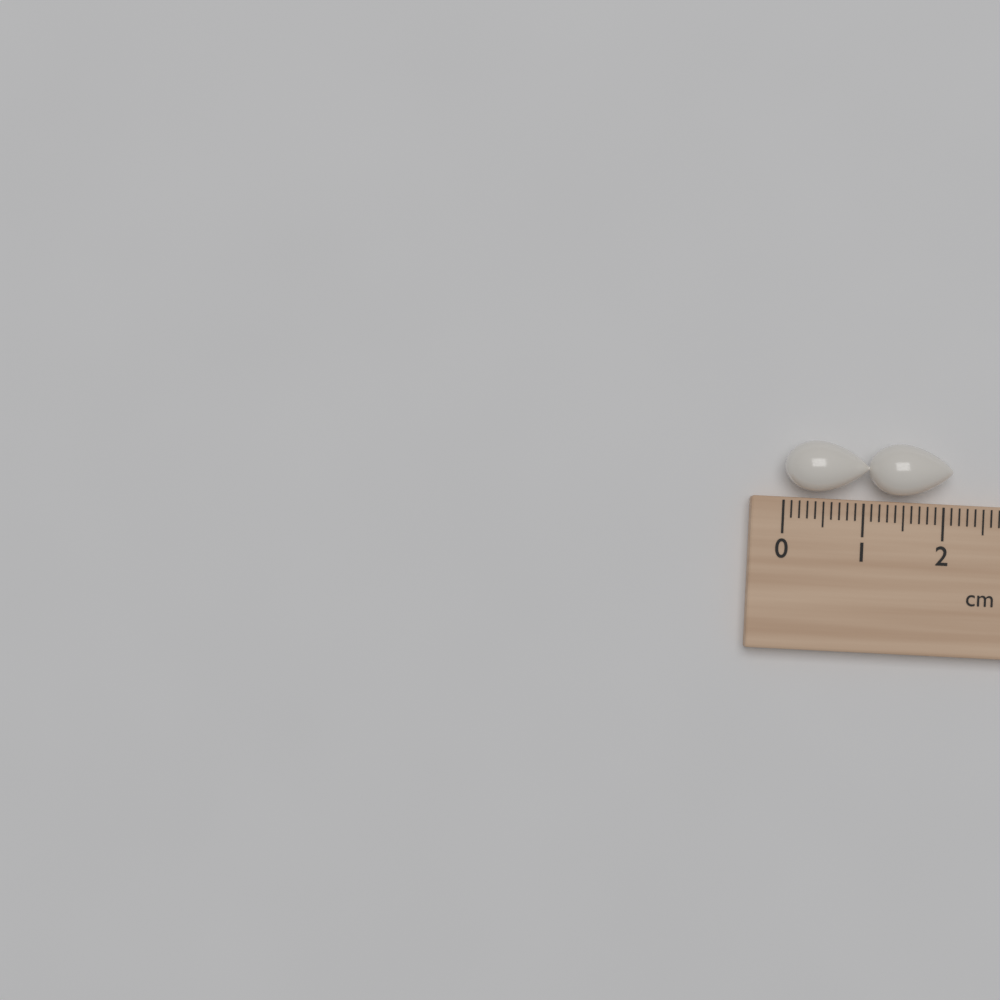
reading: 2.1 cm
